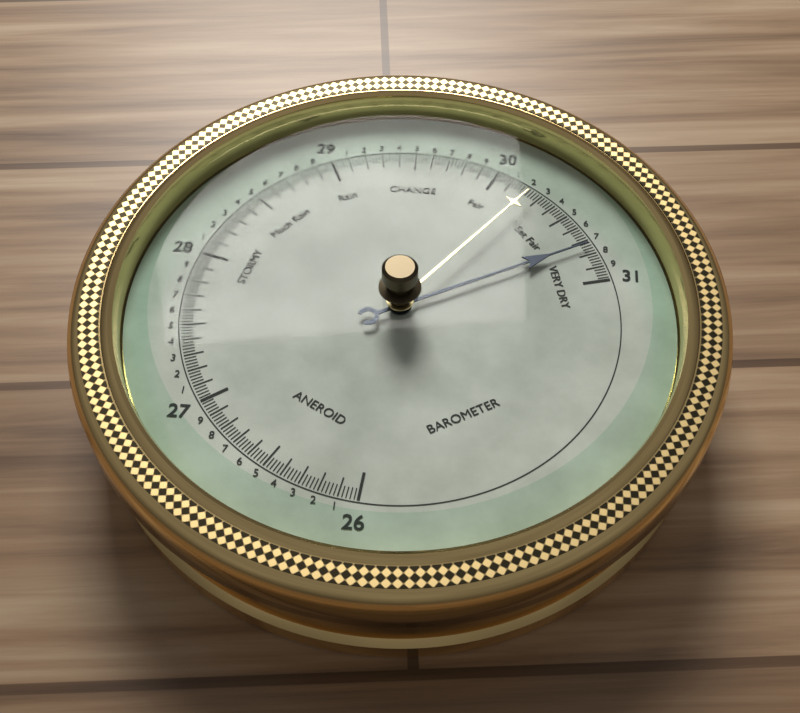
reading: 30.74 (no unit)
